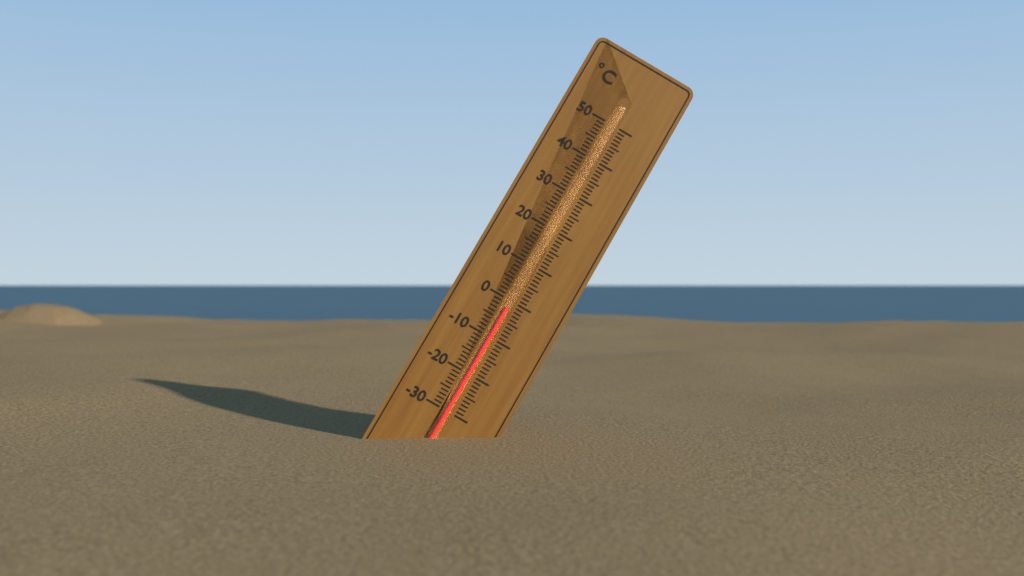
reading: -2 °C
